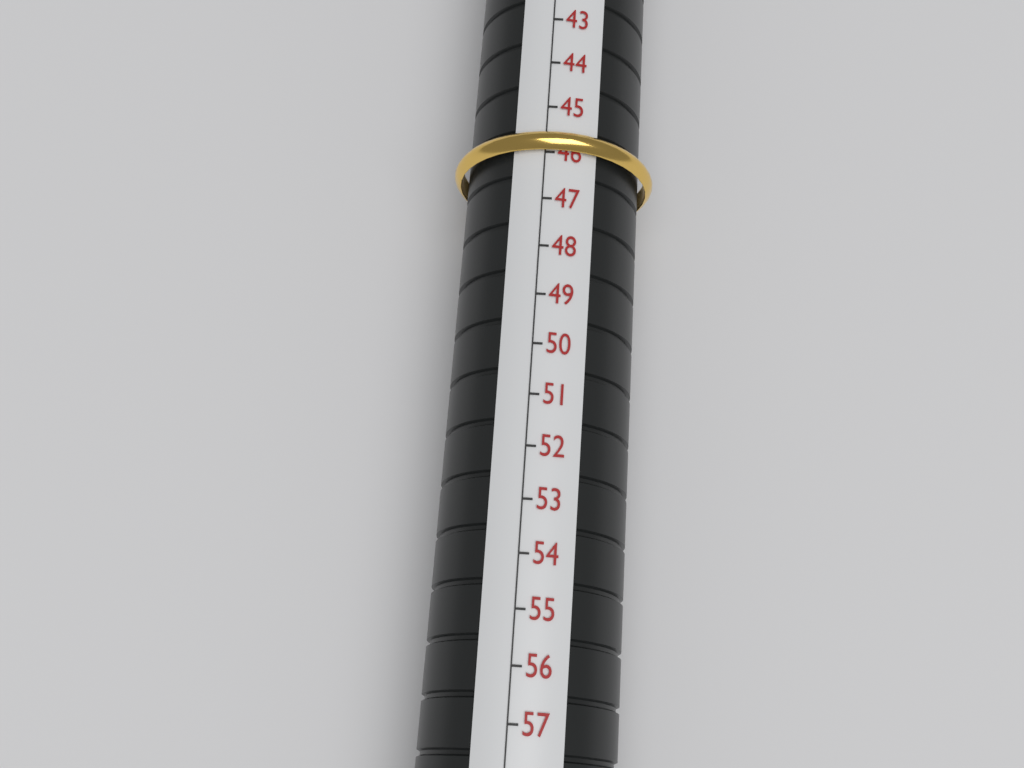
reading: 46 (no unit)
